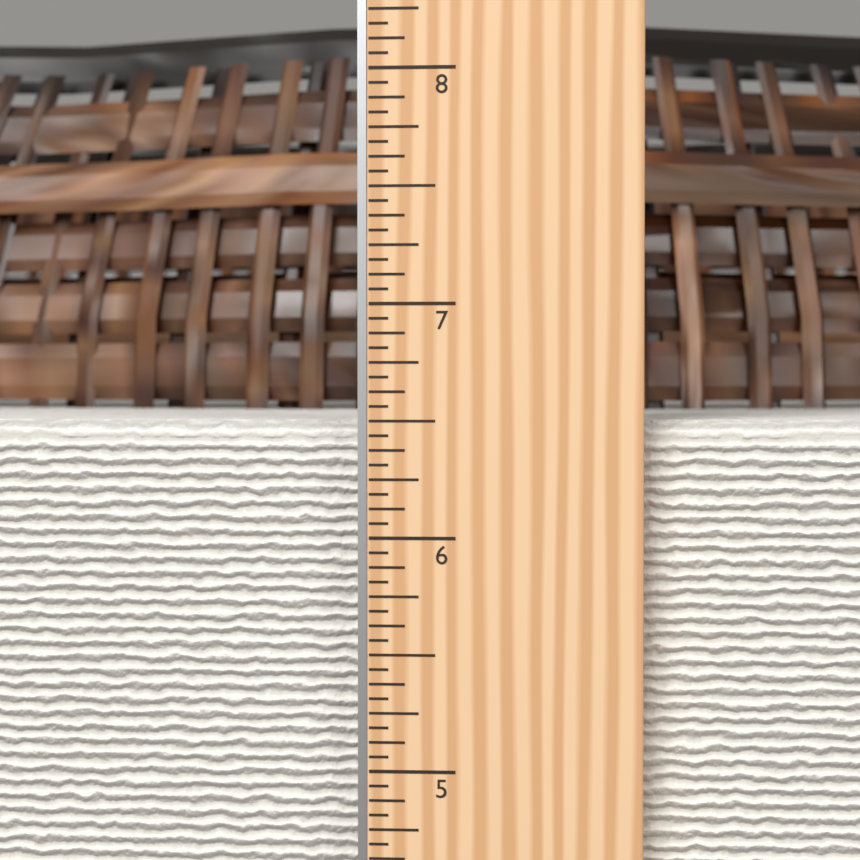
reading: 6.5000 in
